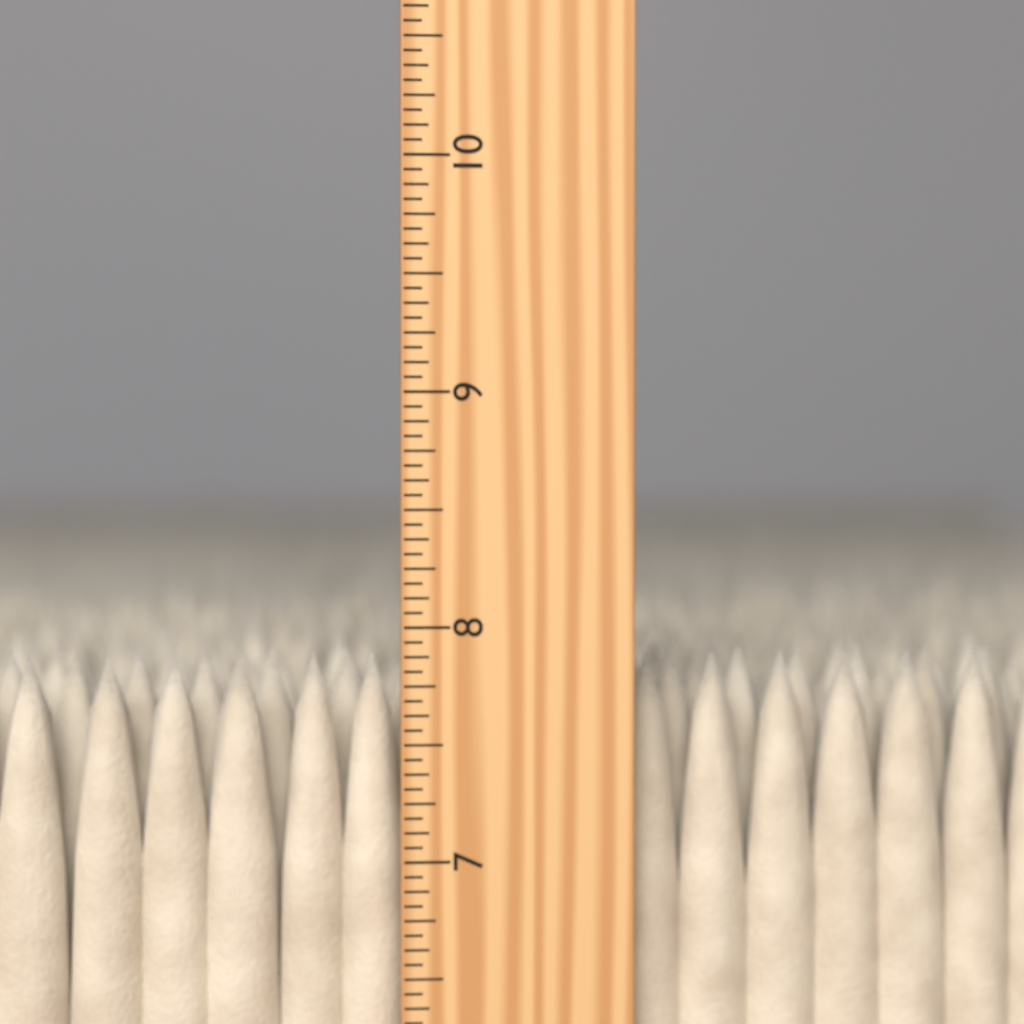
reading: 7.8750 inch
